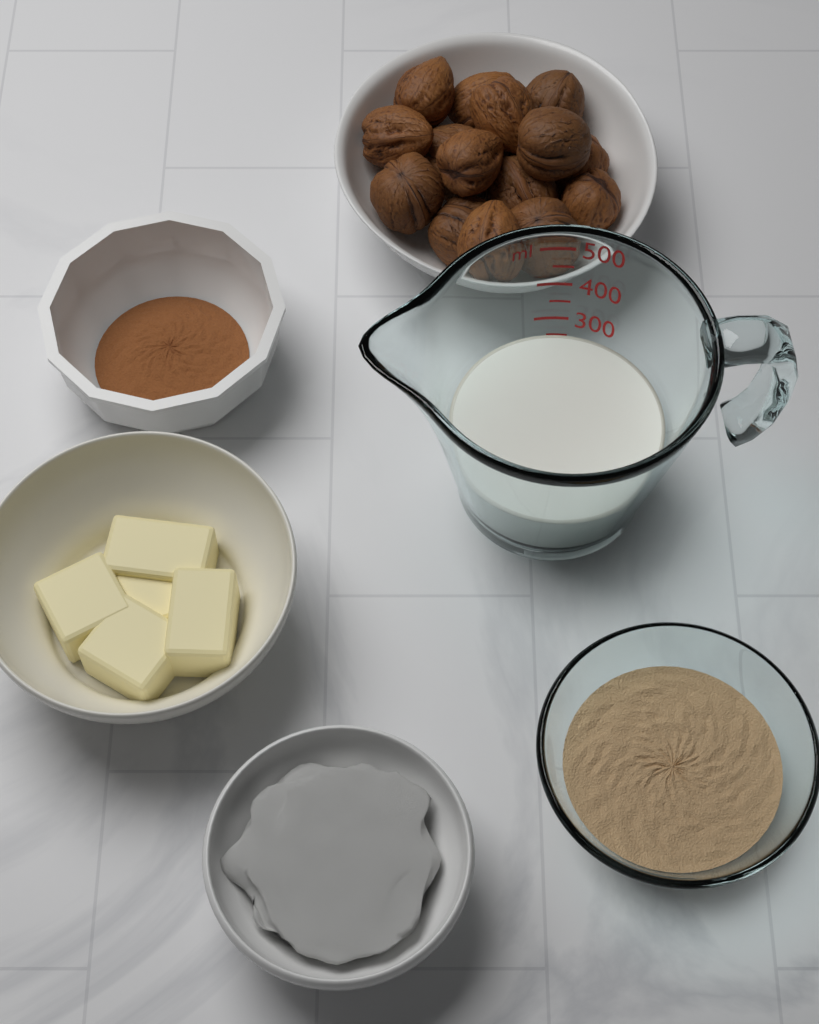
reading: 250 ml
